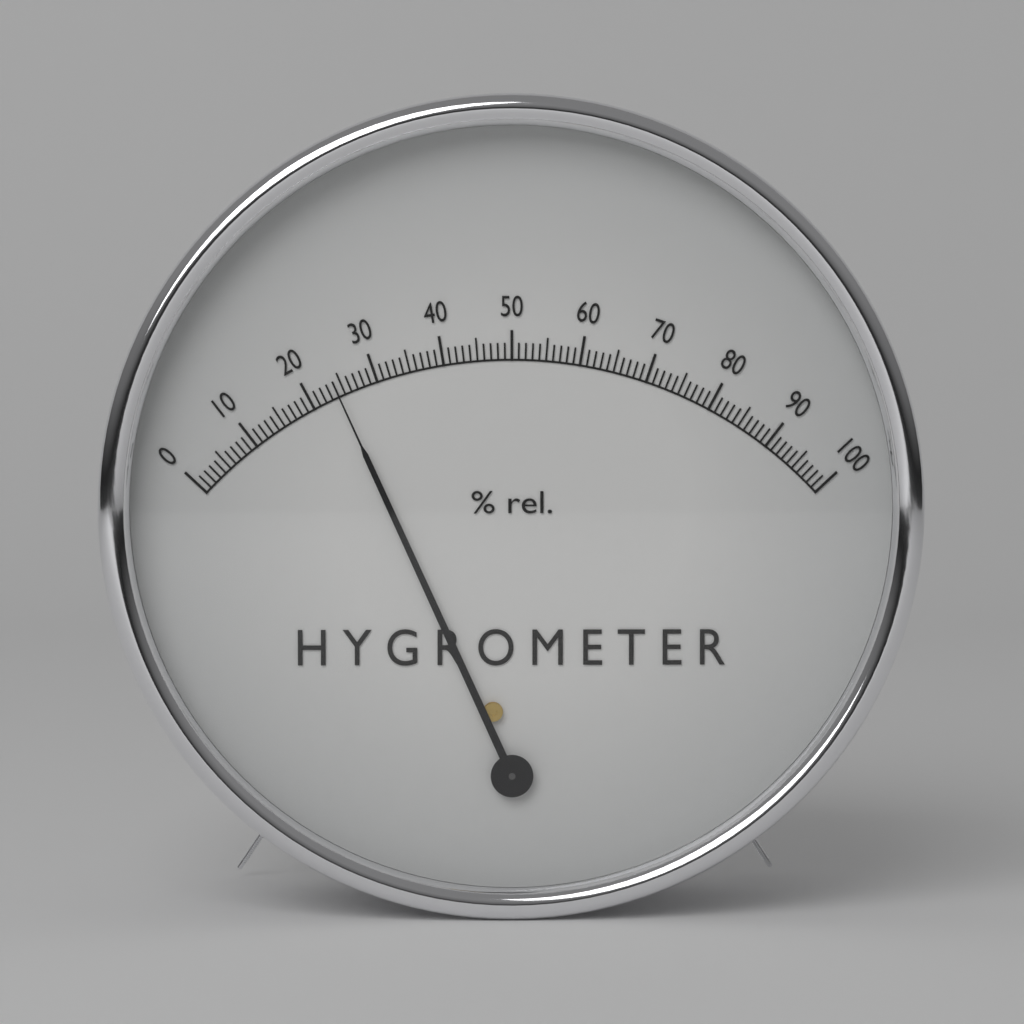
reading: 24 %
